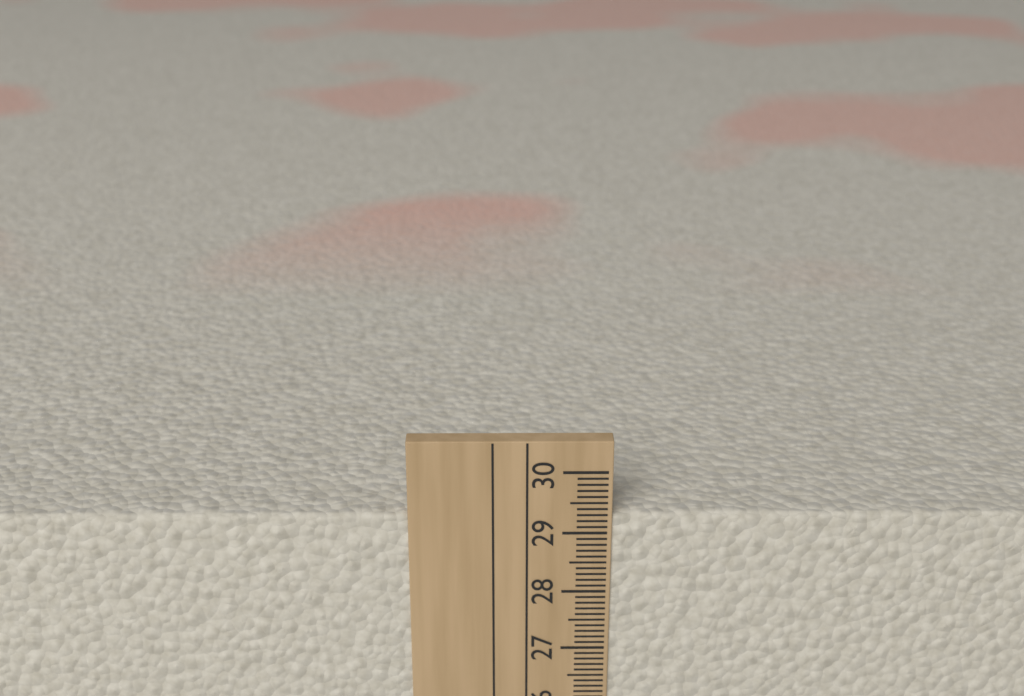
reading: 29.3 cm
